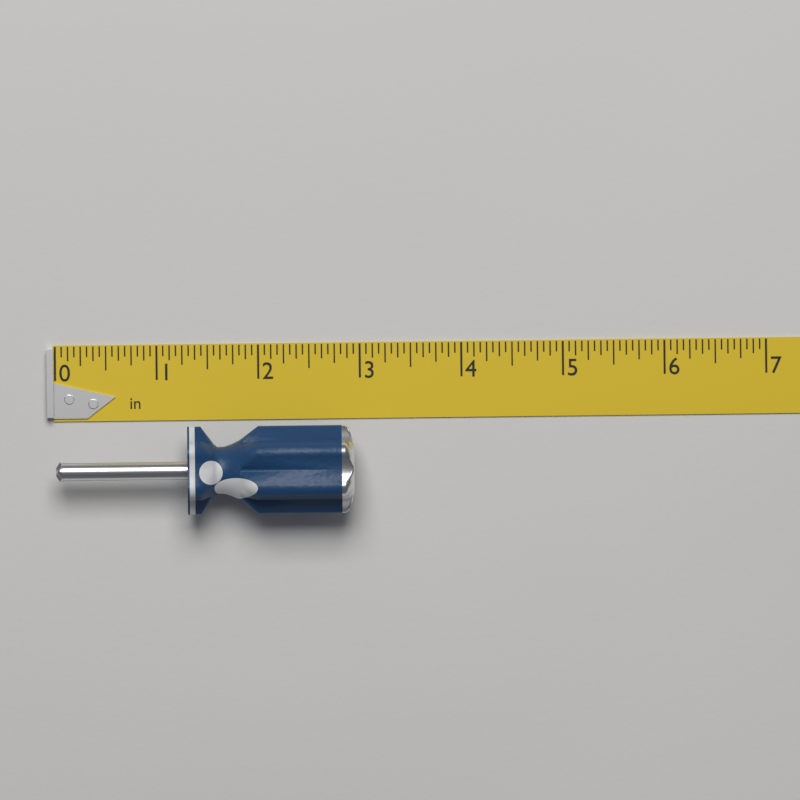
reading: 2.9375 in
